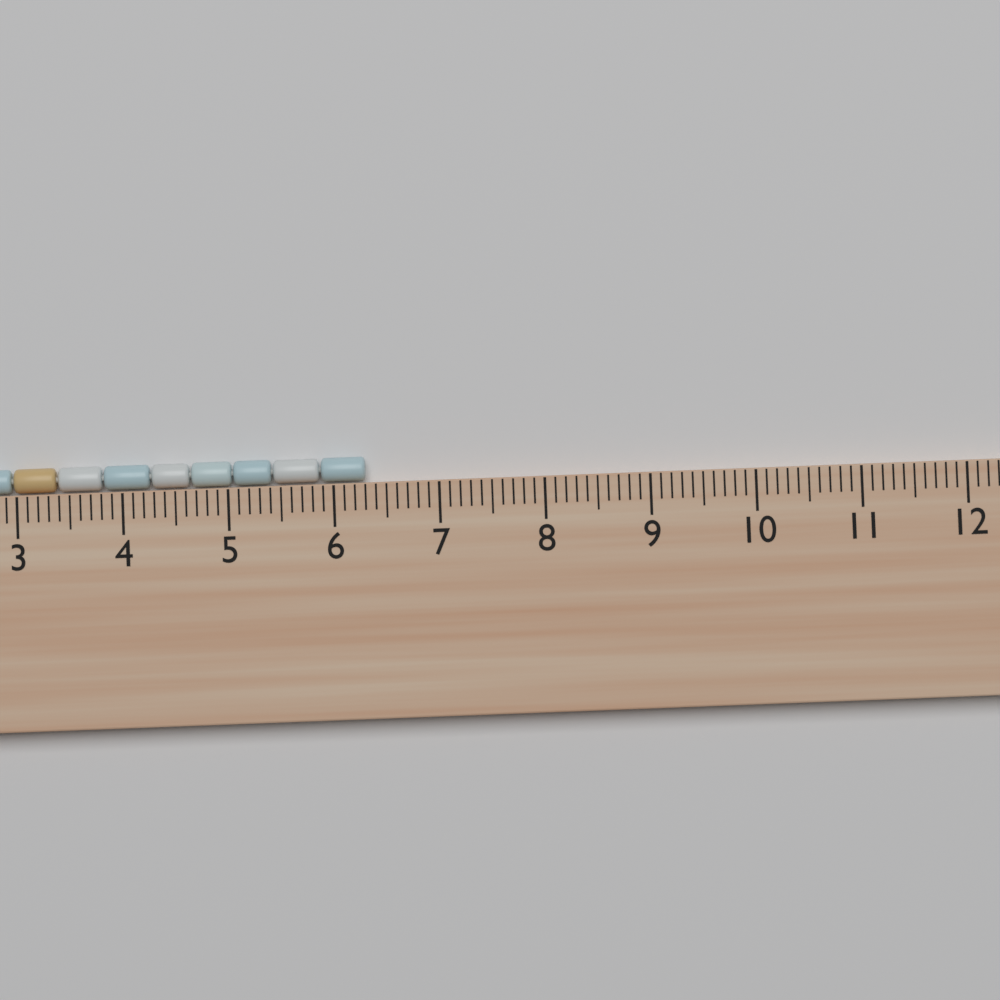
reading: 6.3 cm
